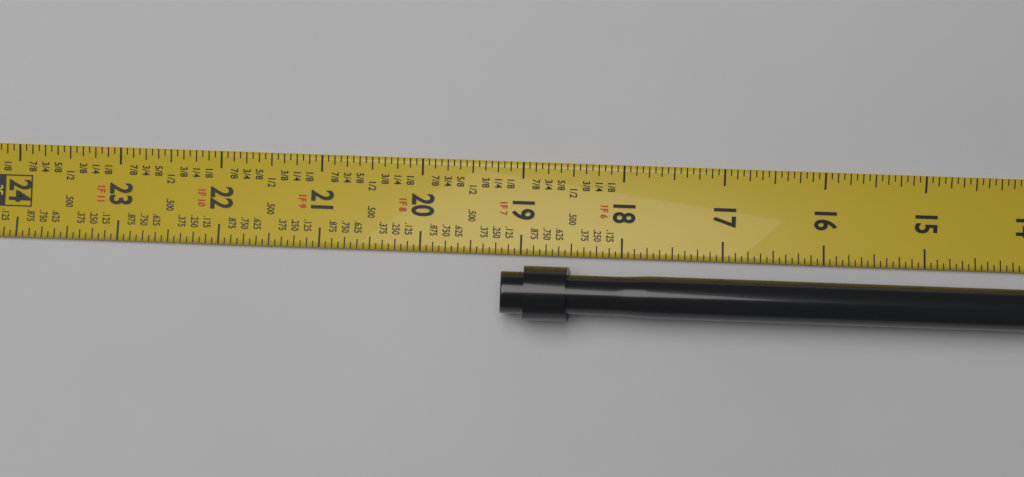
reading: 19.1875 in
